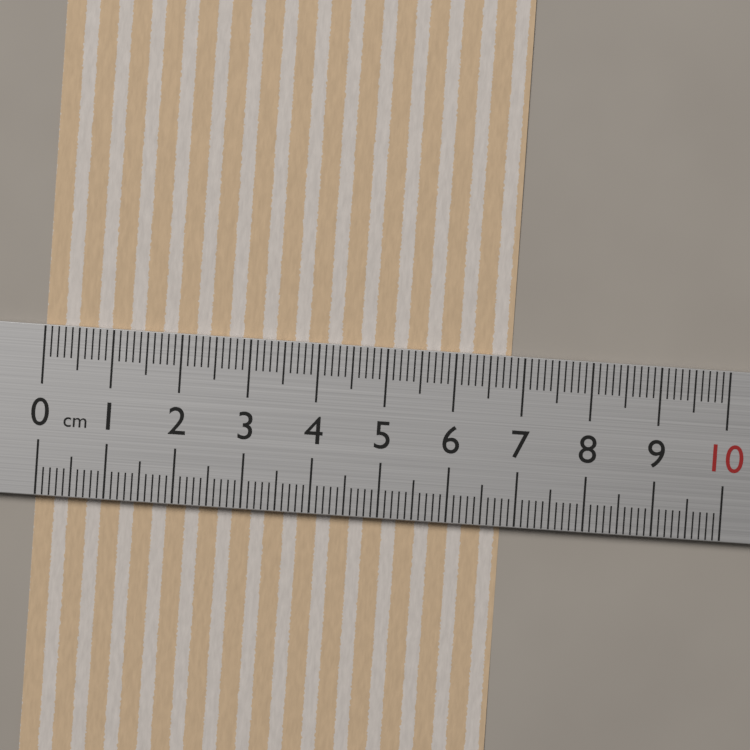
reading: 6.8 cm
